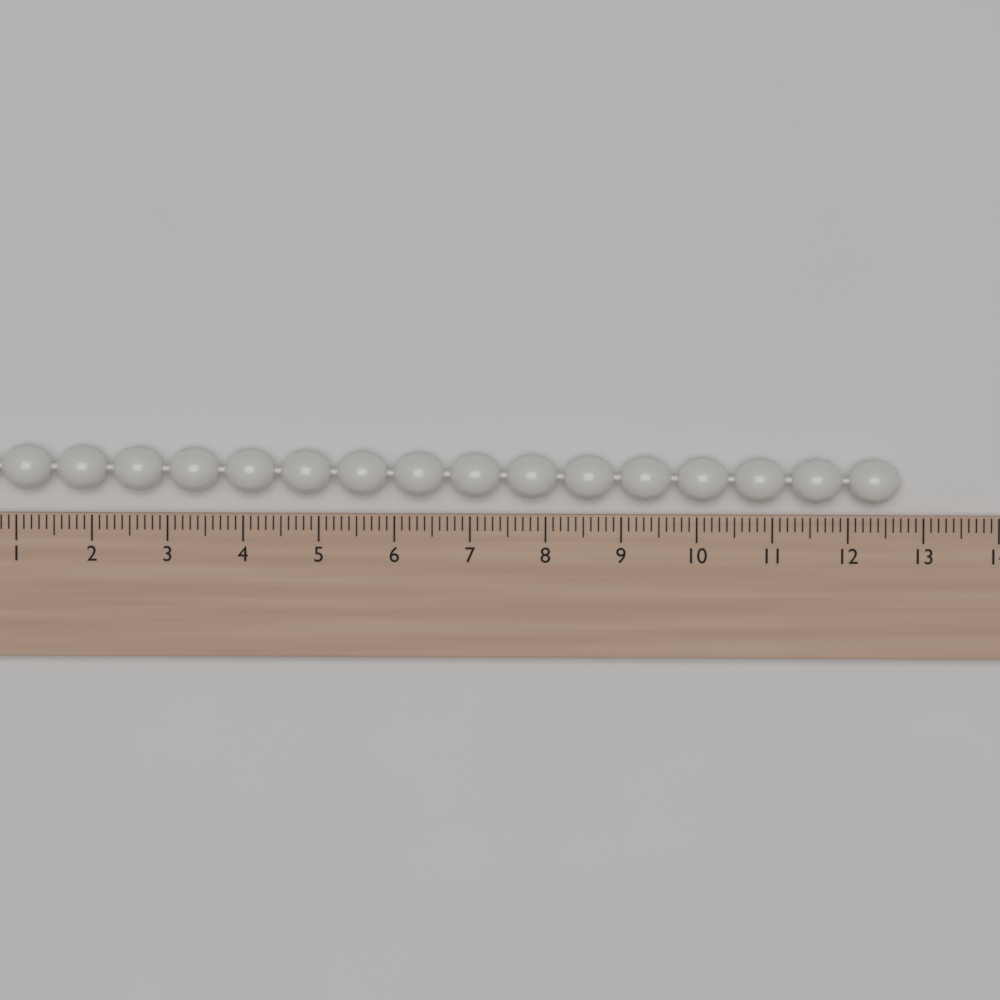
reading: 12.7 (no unit)
